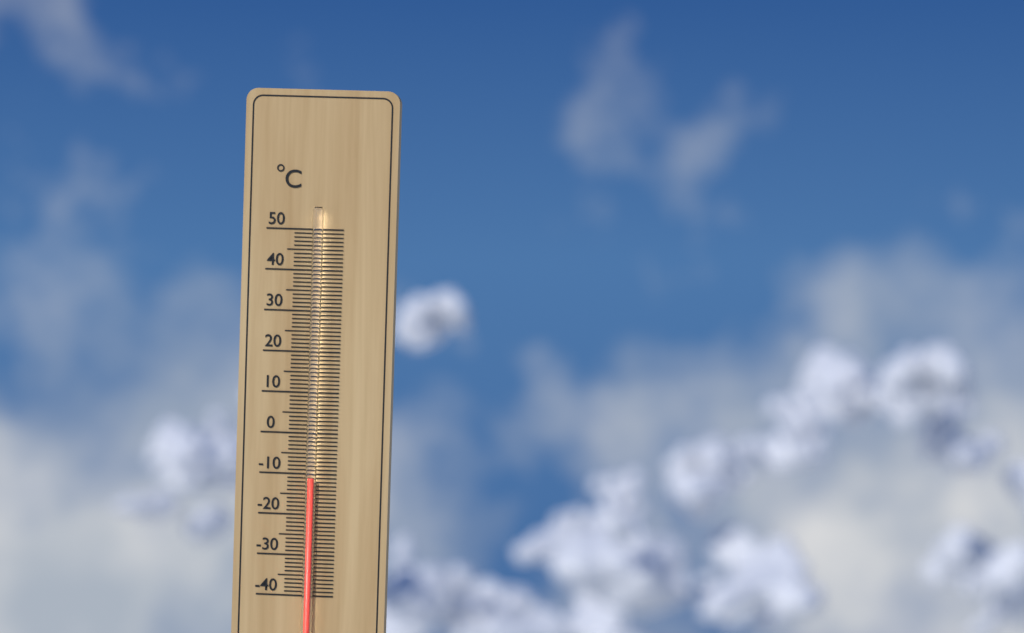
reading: -11 °C
